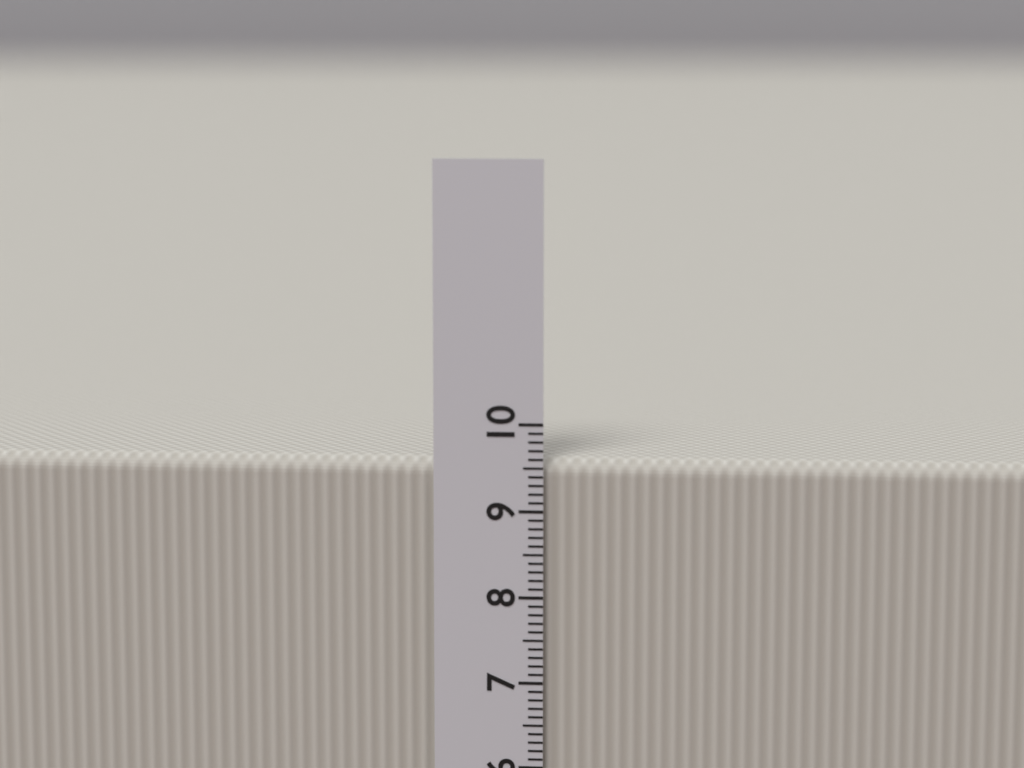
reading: 9.6 cm
